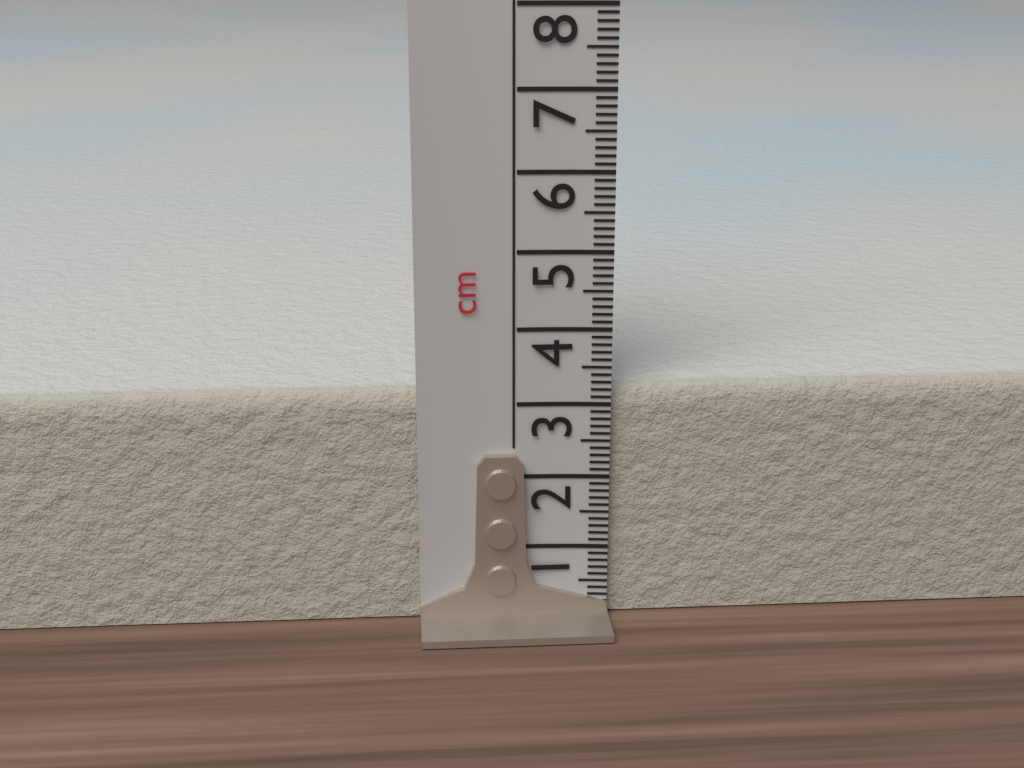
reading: 3.2 cm
